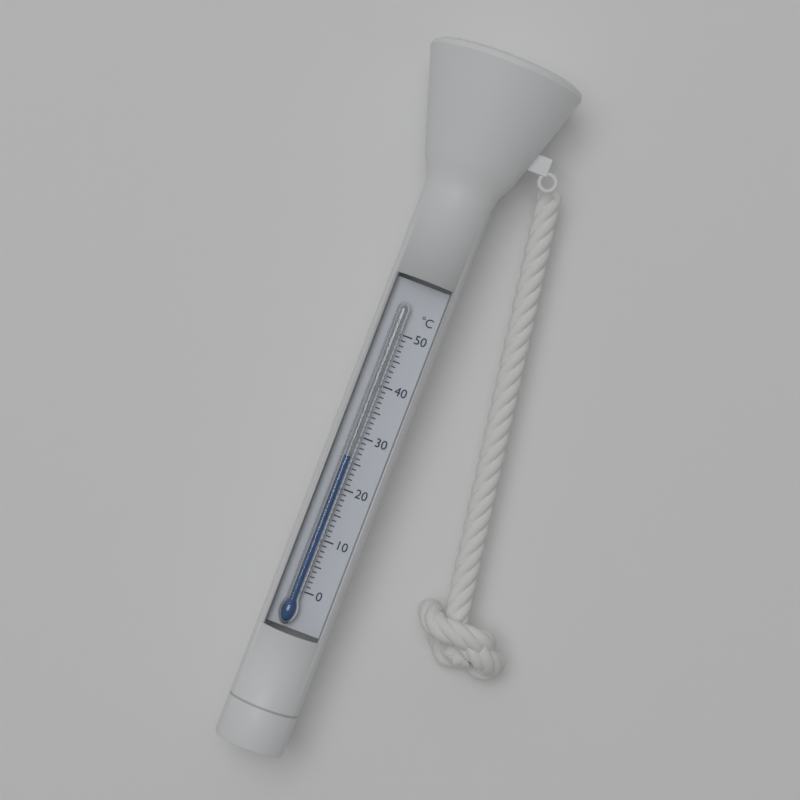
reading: 26 °C
